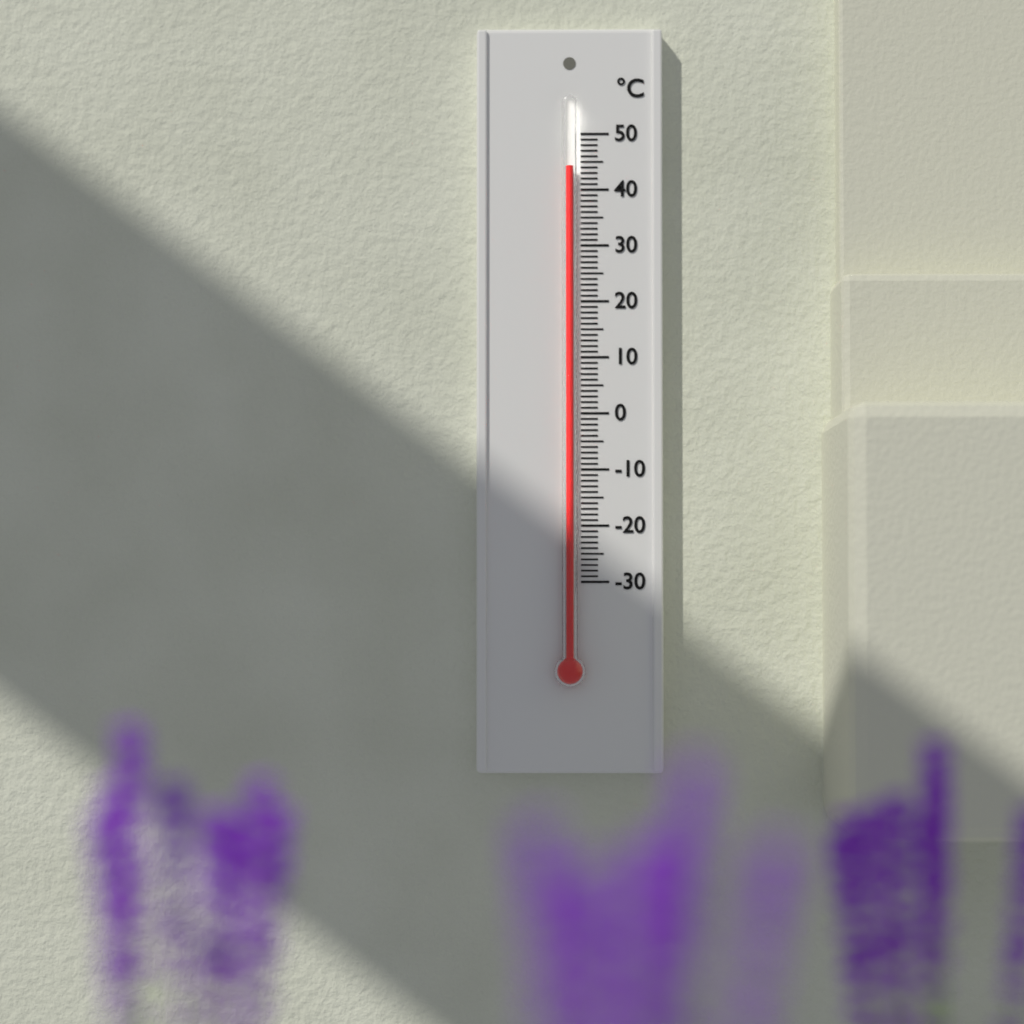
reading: 44 °C
